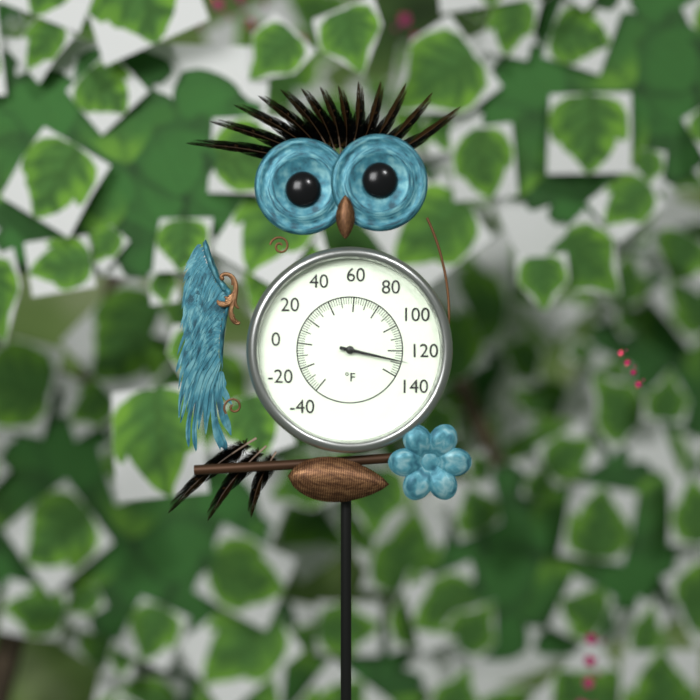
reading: 128 °F
